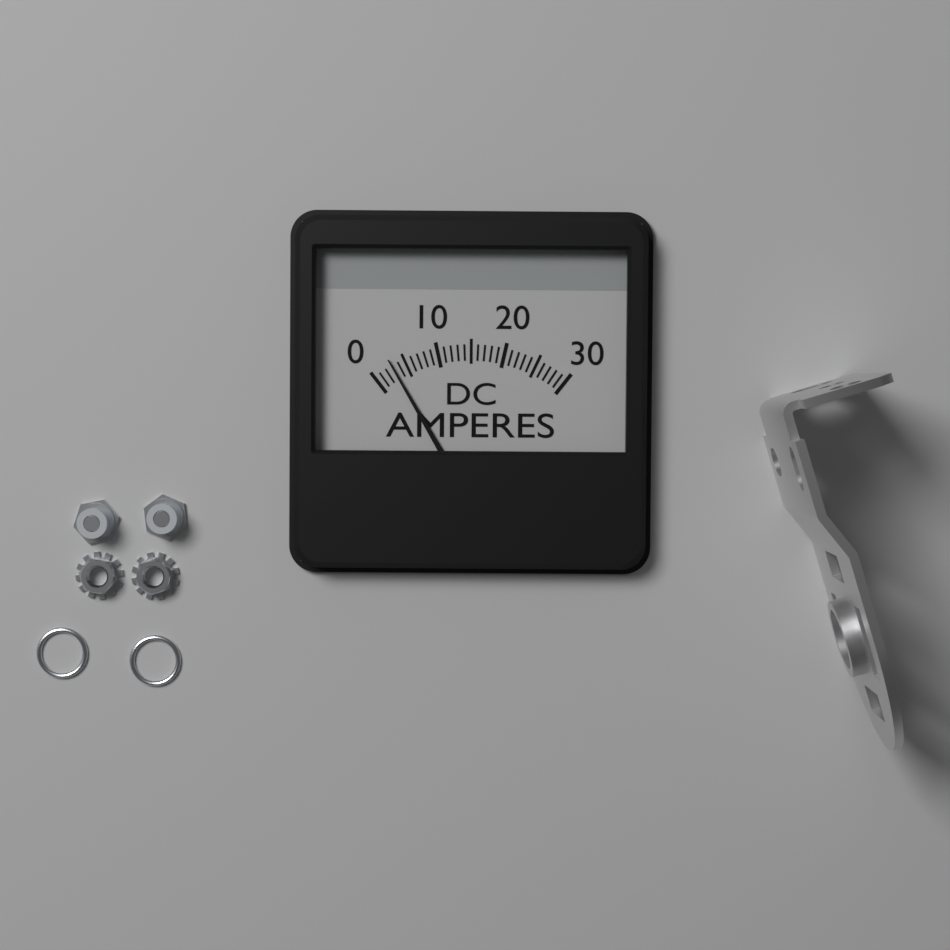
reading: 3 A
